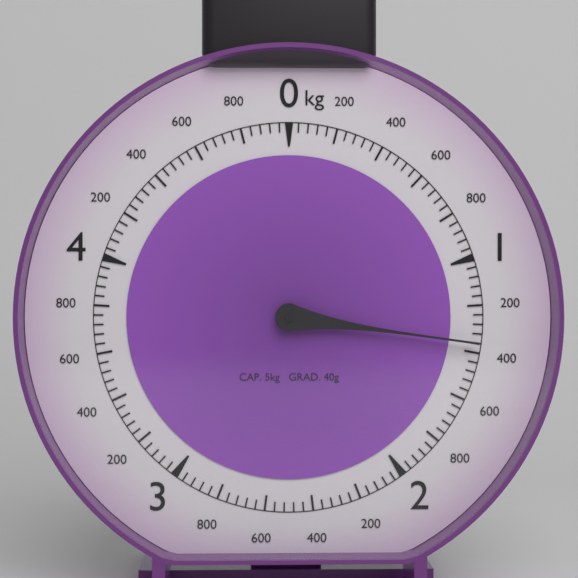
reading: 1.36 kg
